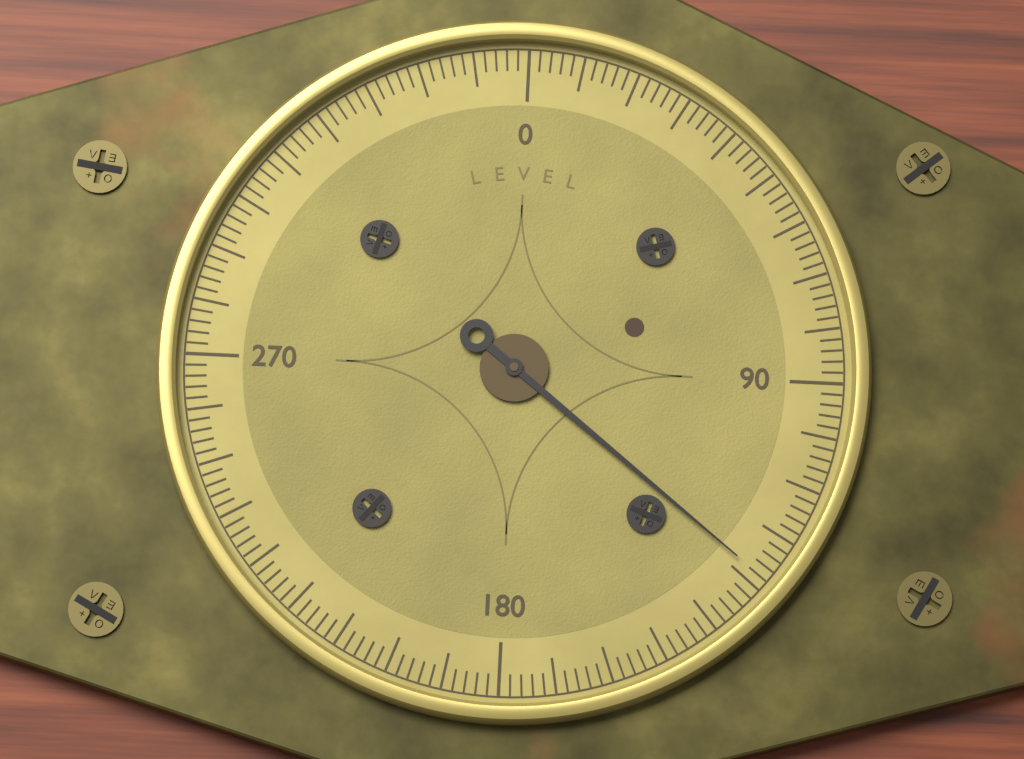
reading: 128 (no unit)
